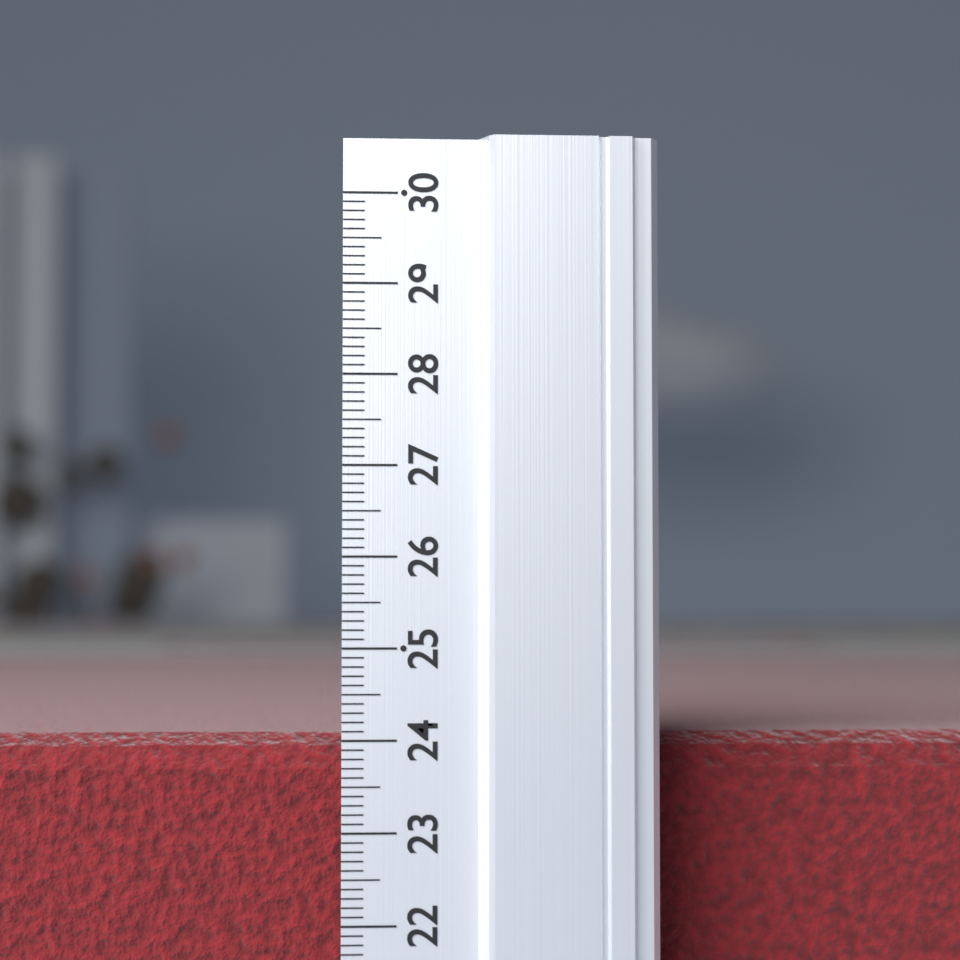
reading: 24.0 (no unit)
